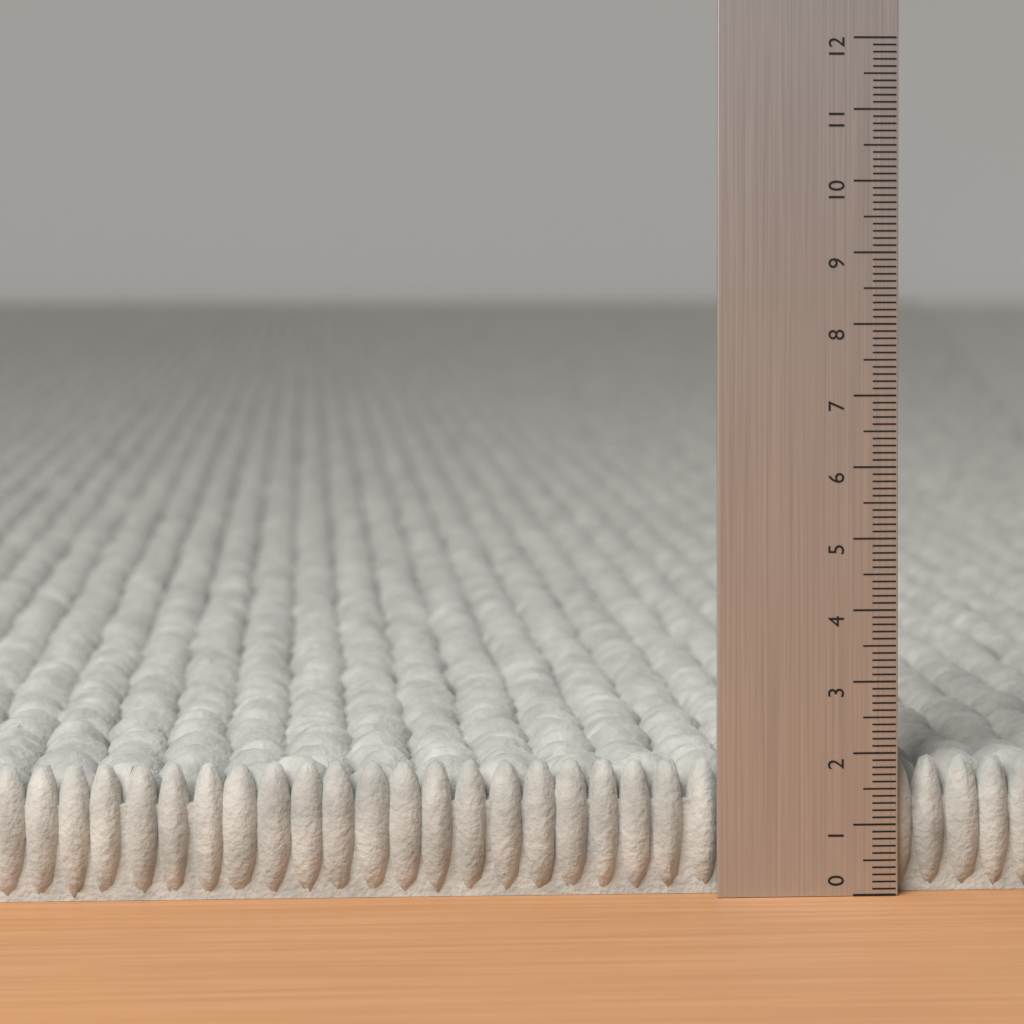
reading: 1.9 (no unit)
